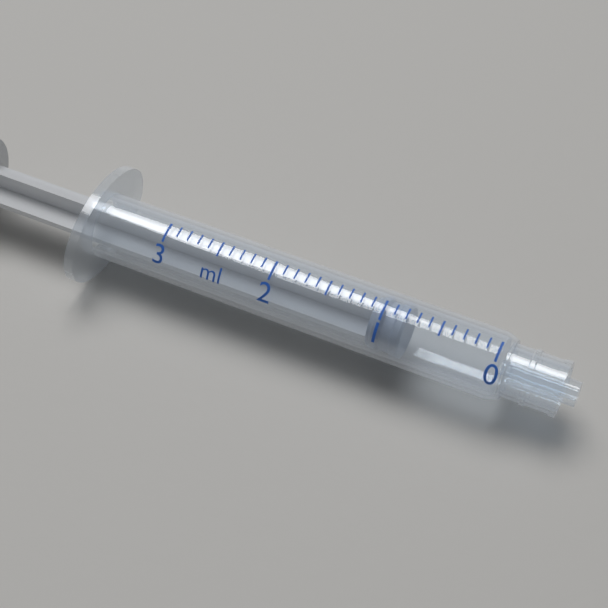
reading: 0.8 ml
